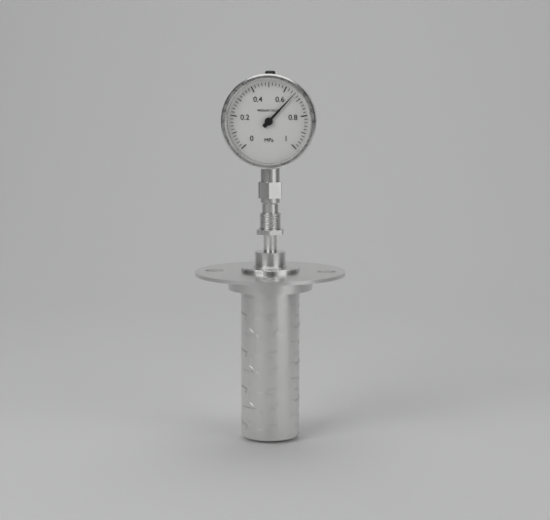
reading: 0.66 MPa
